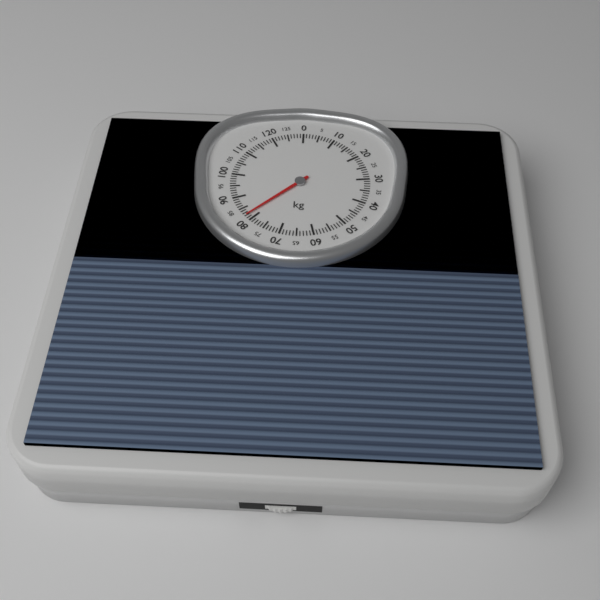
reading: 82 kg
